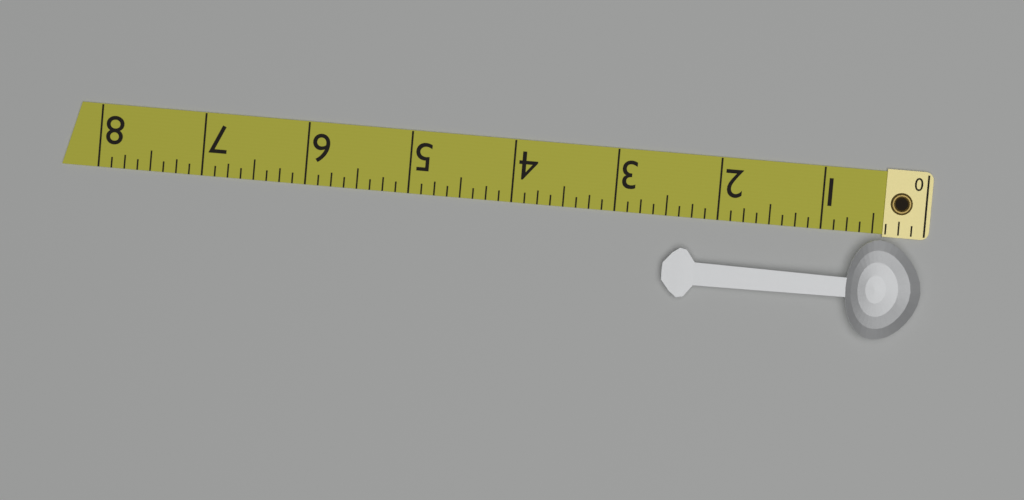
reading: 2.500 (no unit)
